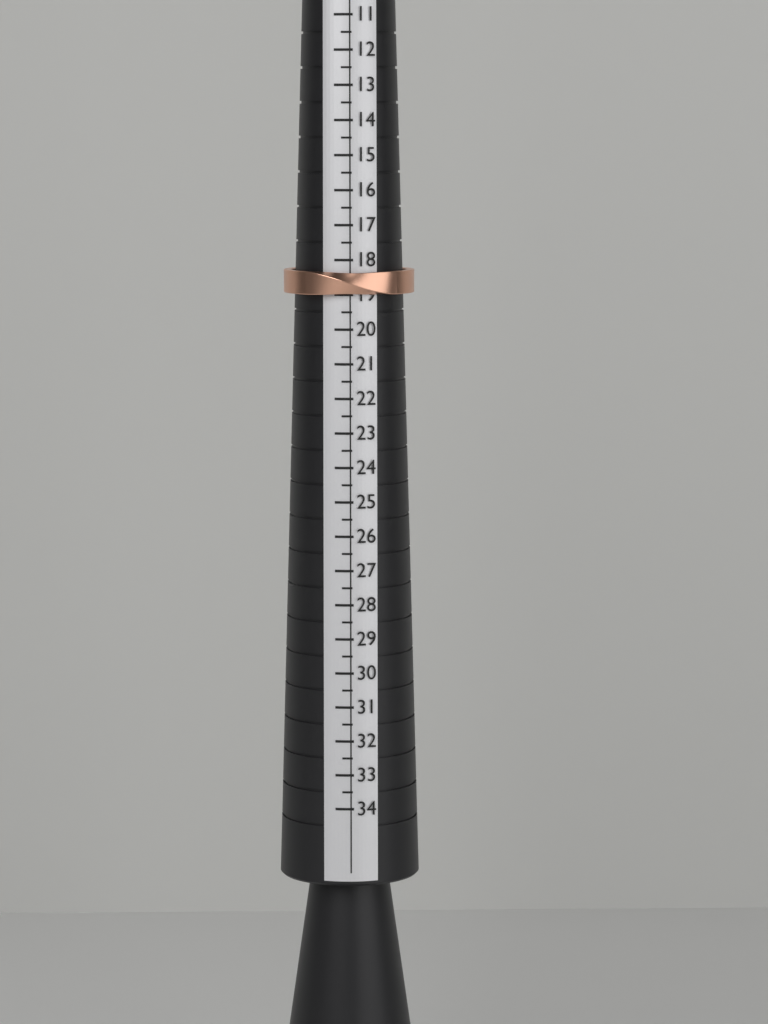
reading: 19.0 (no unit)
